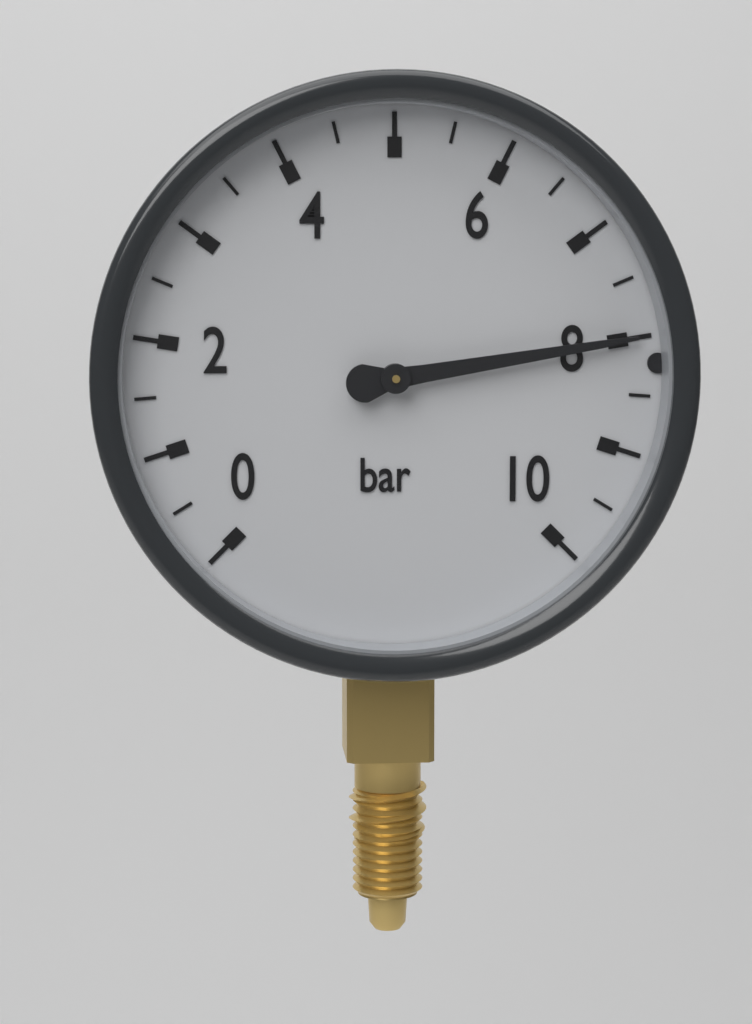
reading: 8.0 bar
